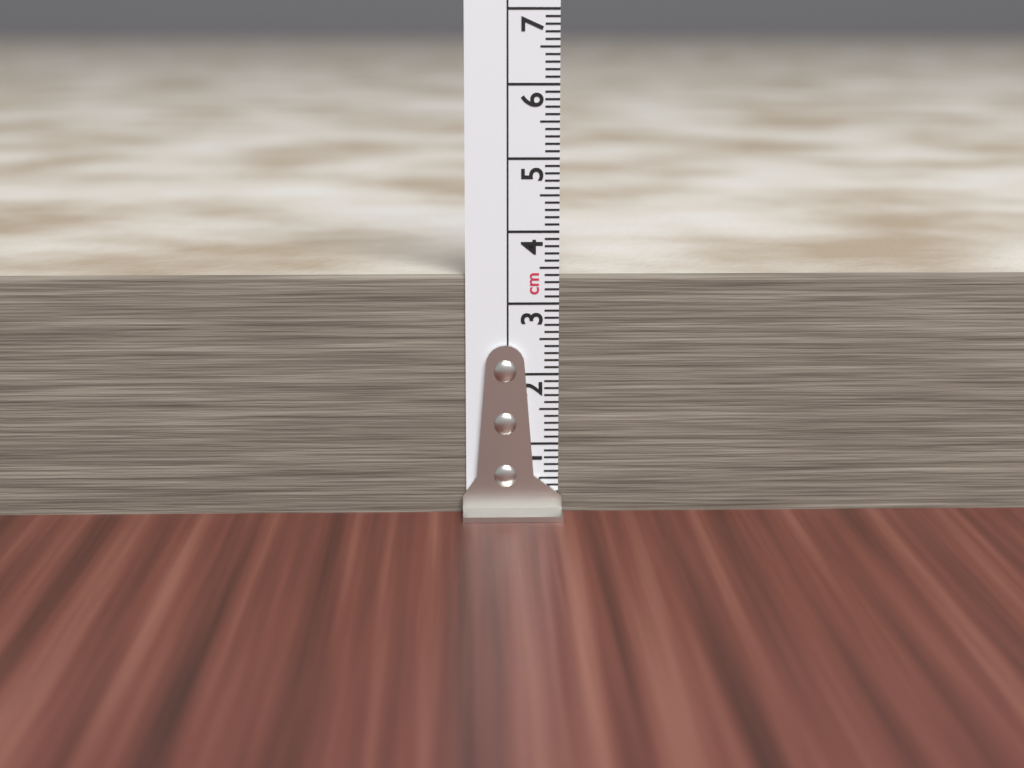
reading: 3.4 cm
